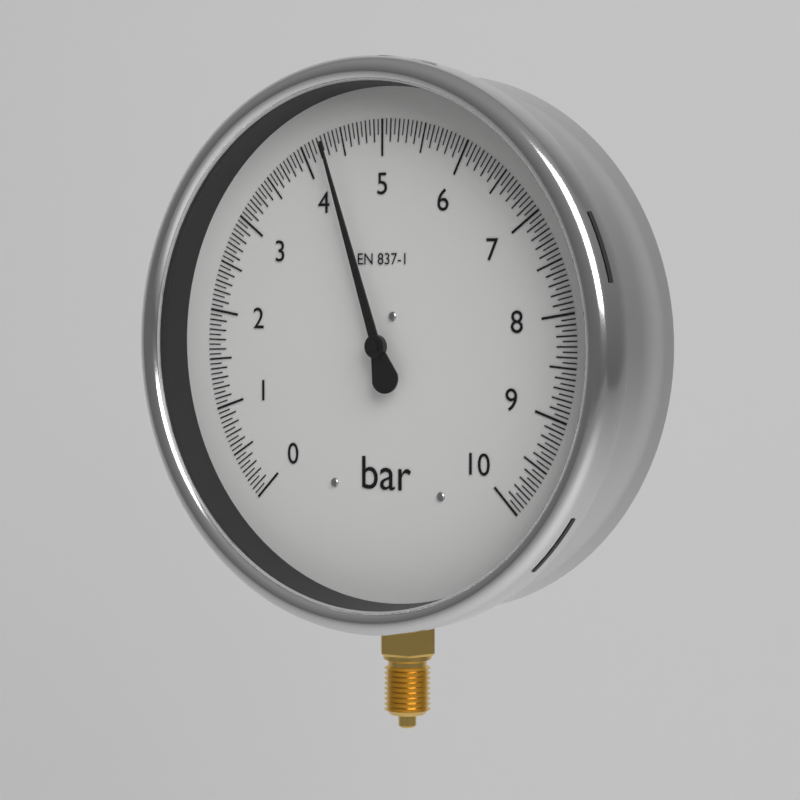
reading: 4.30 bar
